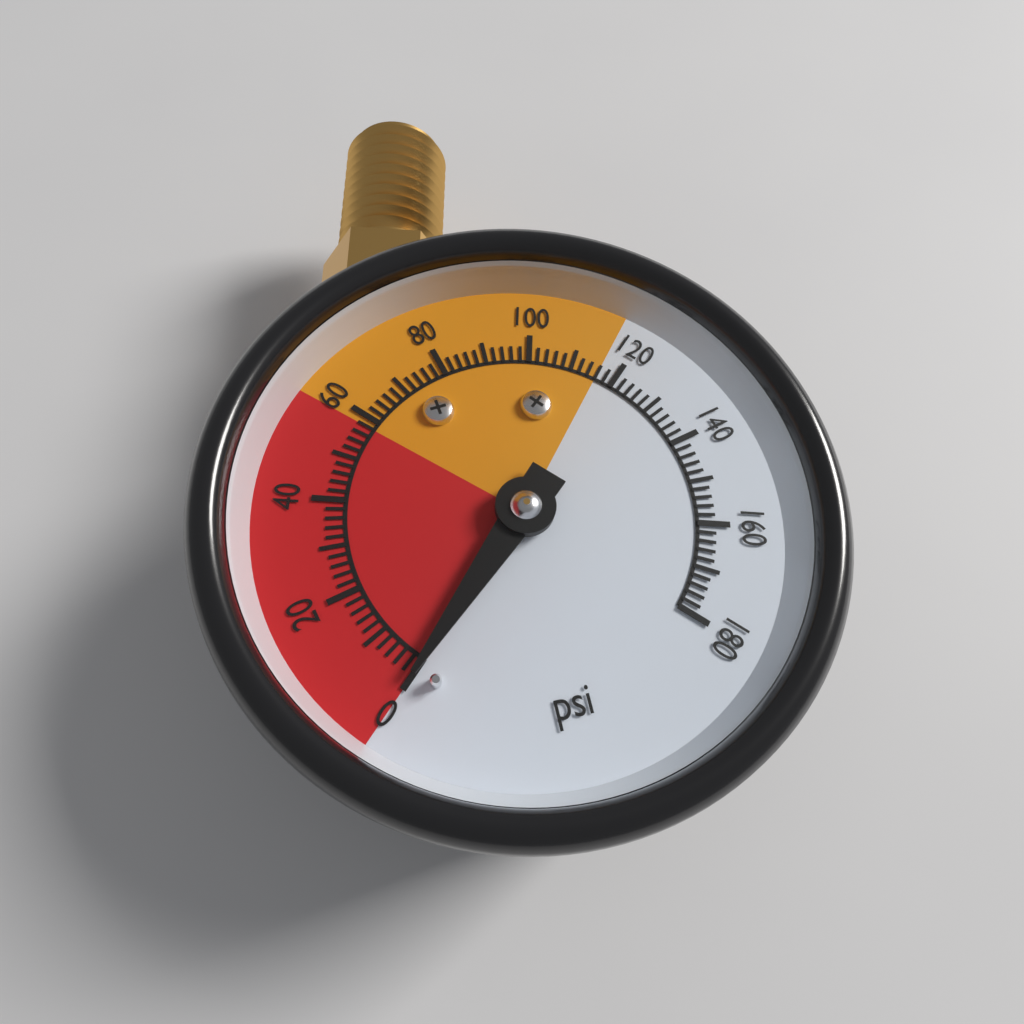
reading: 0 psi
